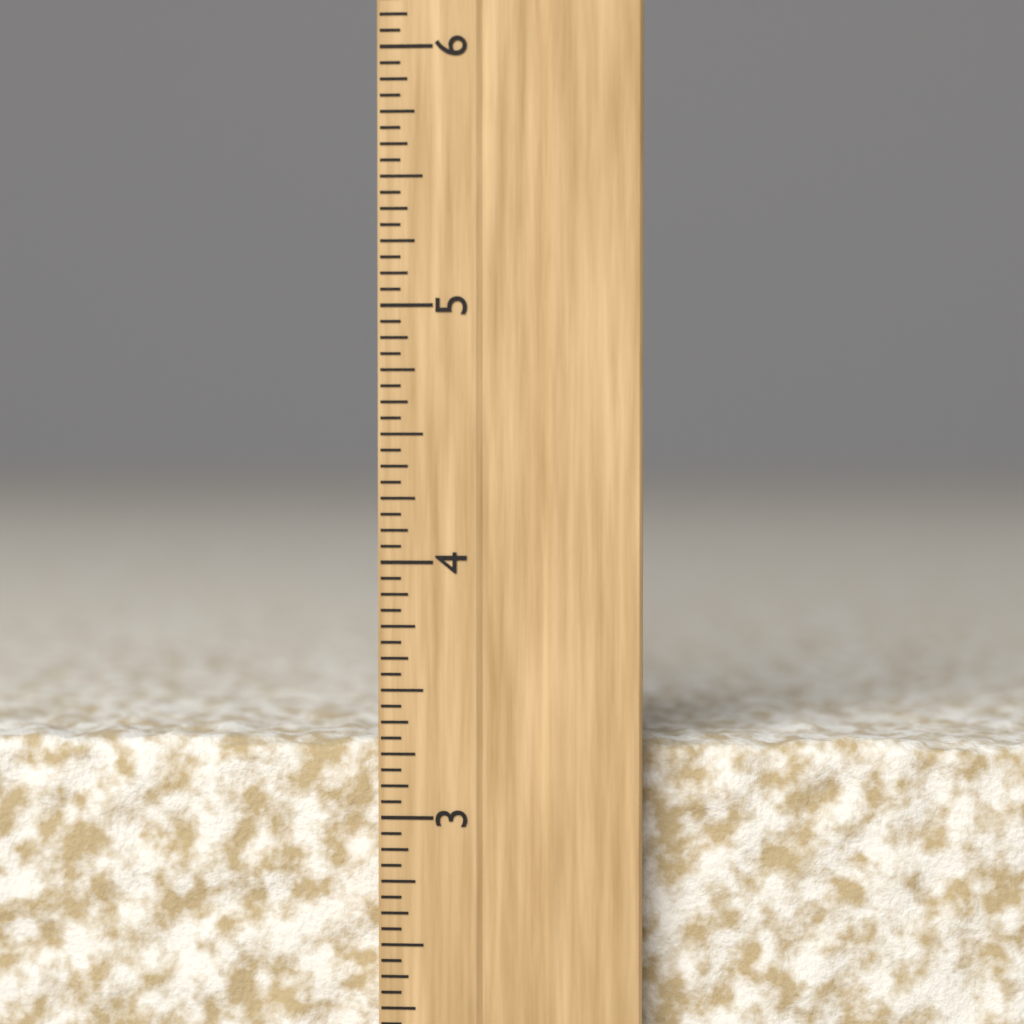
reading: 3.3125 inch
